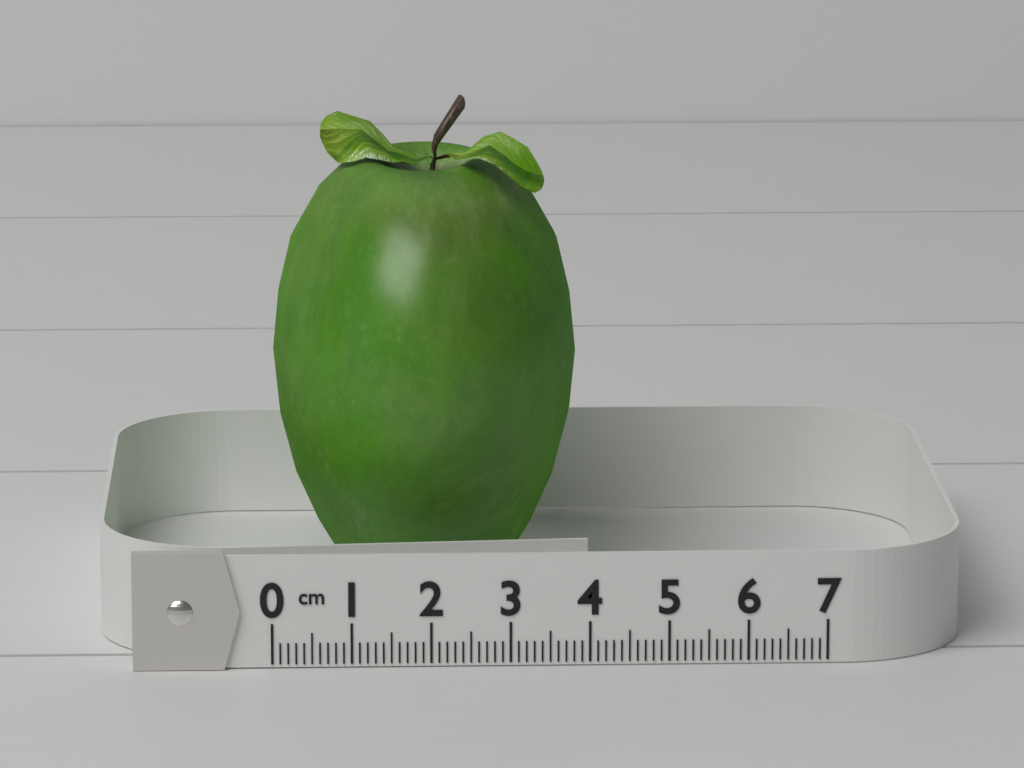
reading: 4.0 cm
